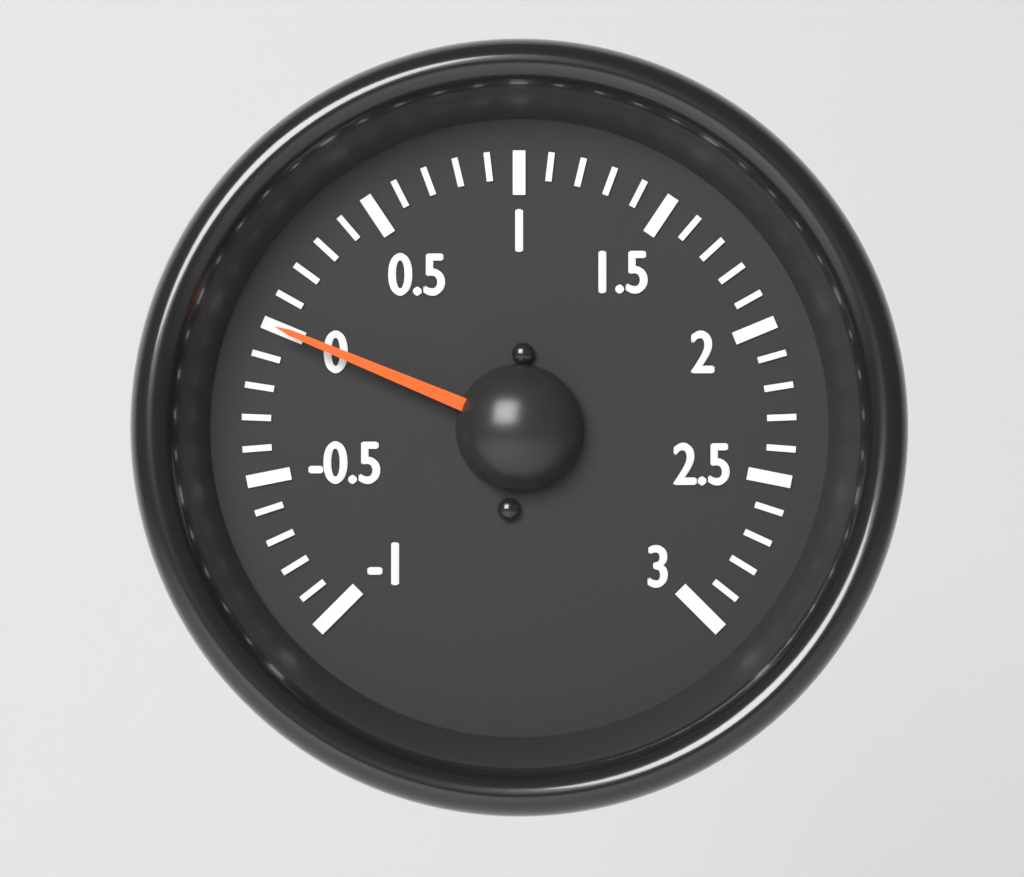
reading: 0.0 (no unit)
